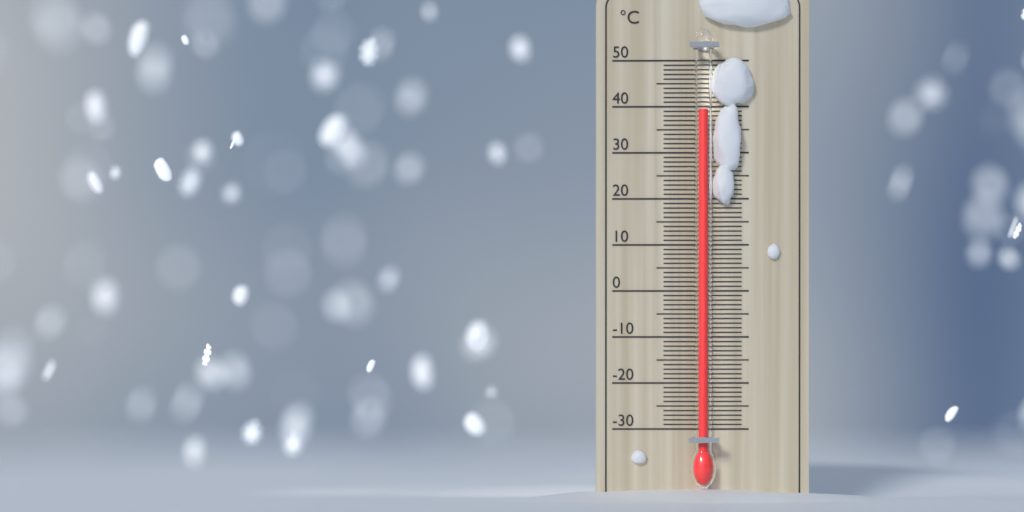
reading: 39 °C
